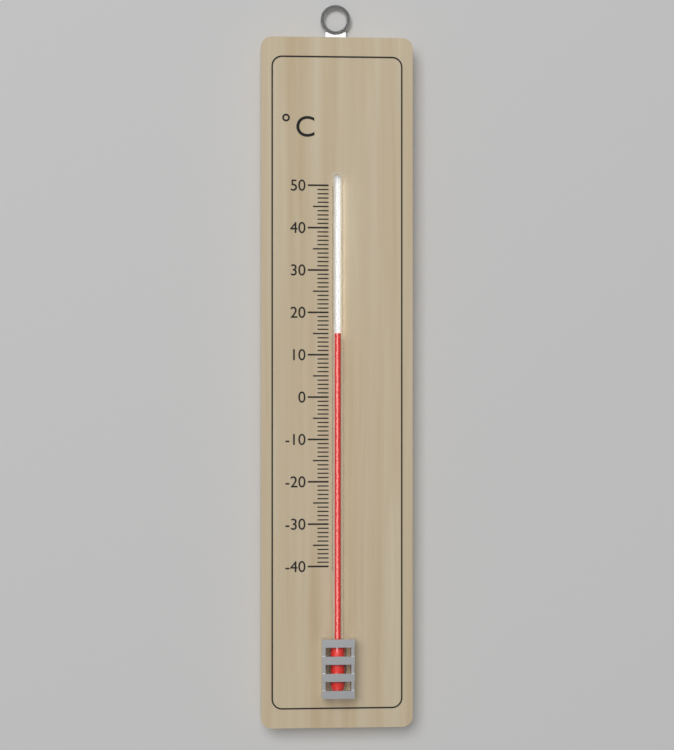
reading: 15 °C
